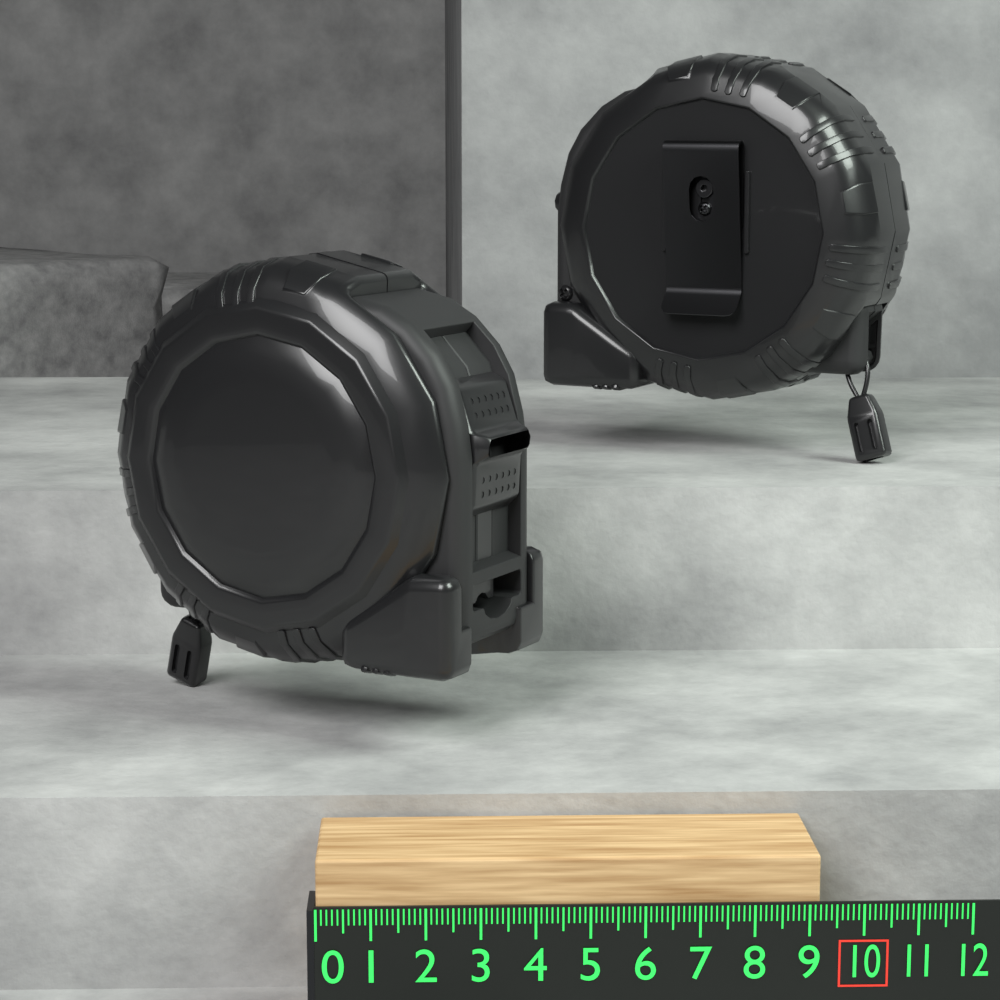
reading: 9.2 (no unit)
